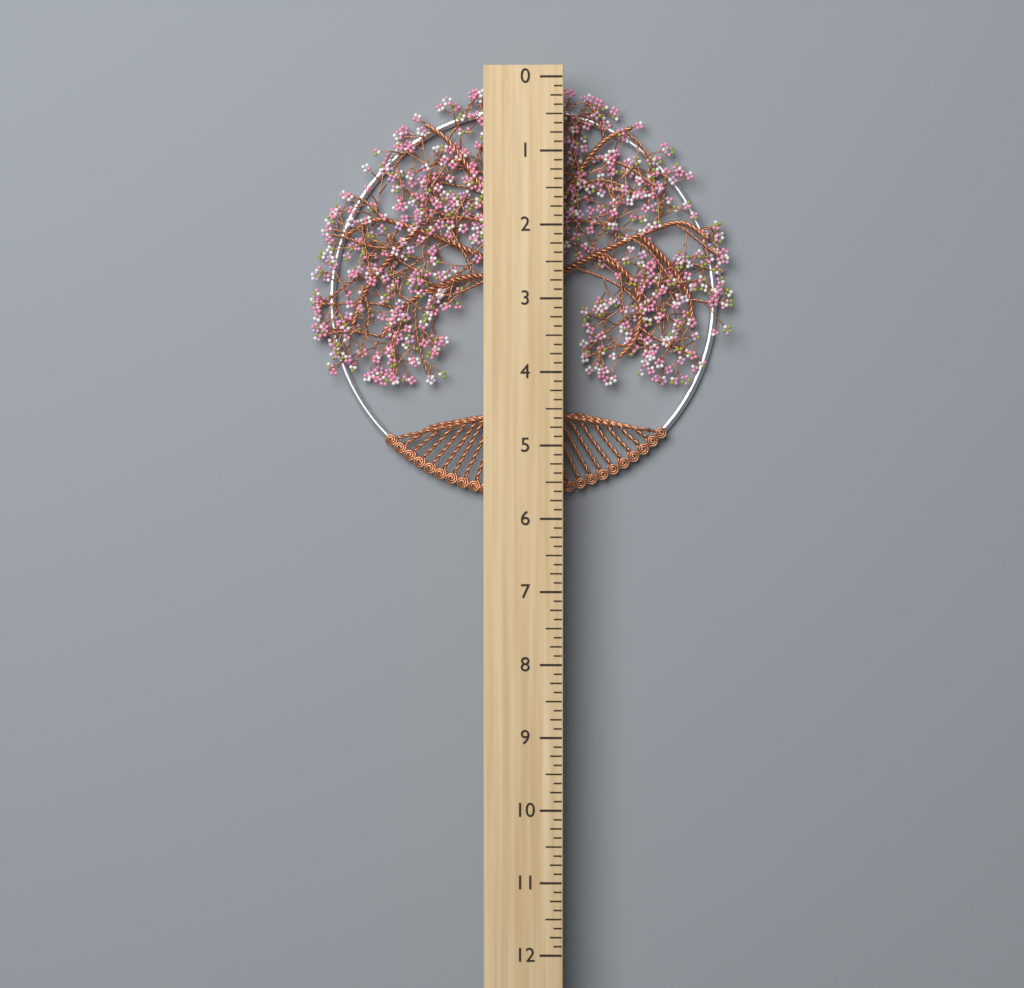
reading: 5.750 (no unit)
